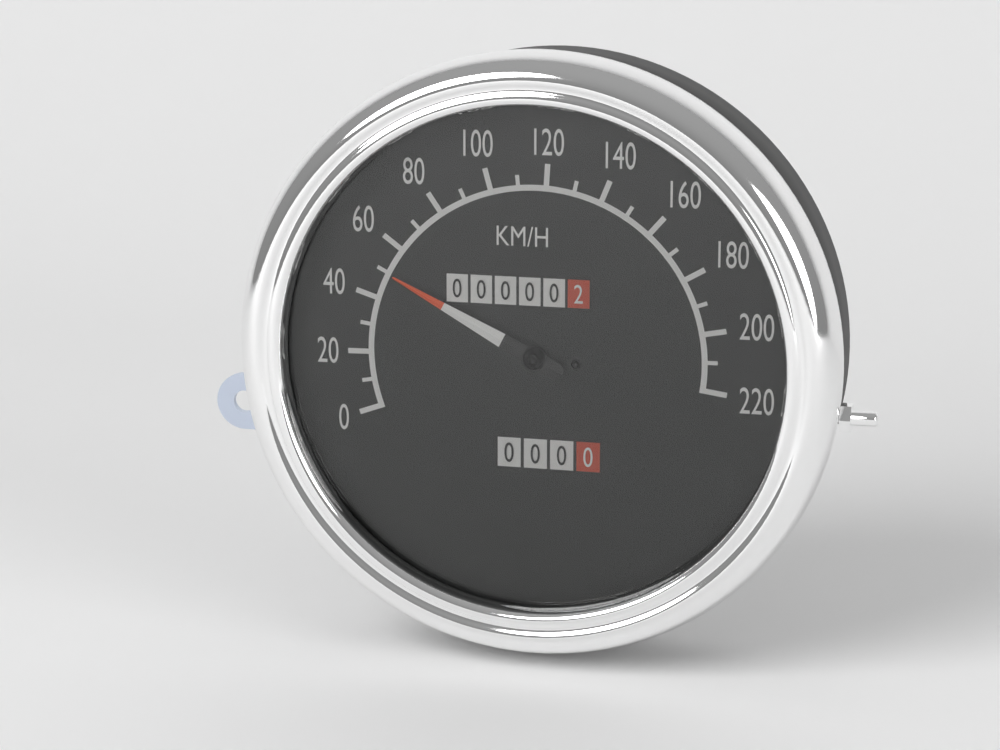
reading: 50 km/h
